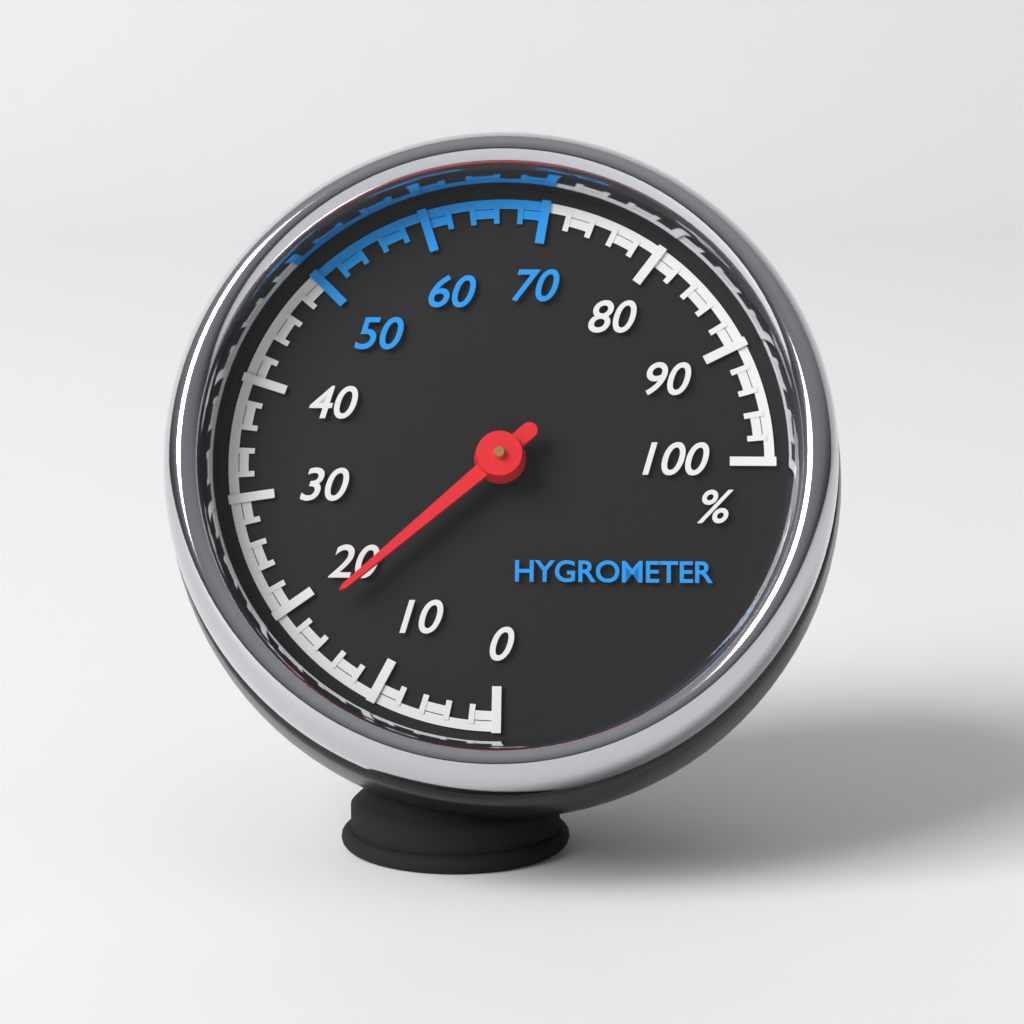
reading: 18 %
